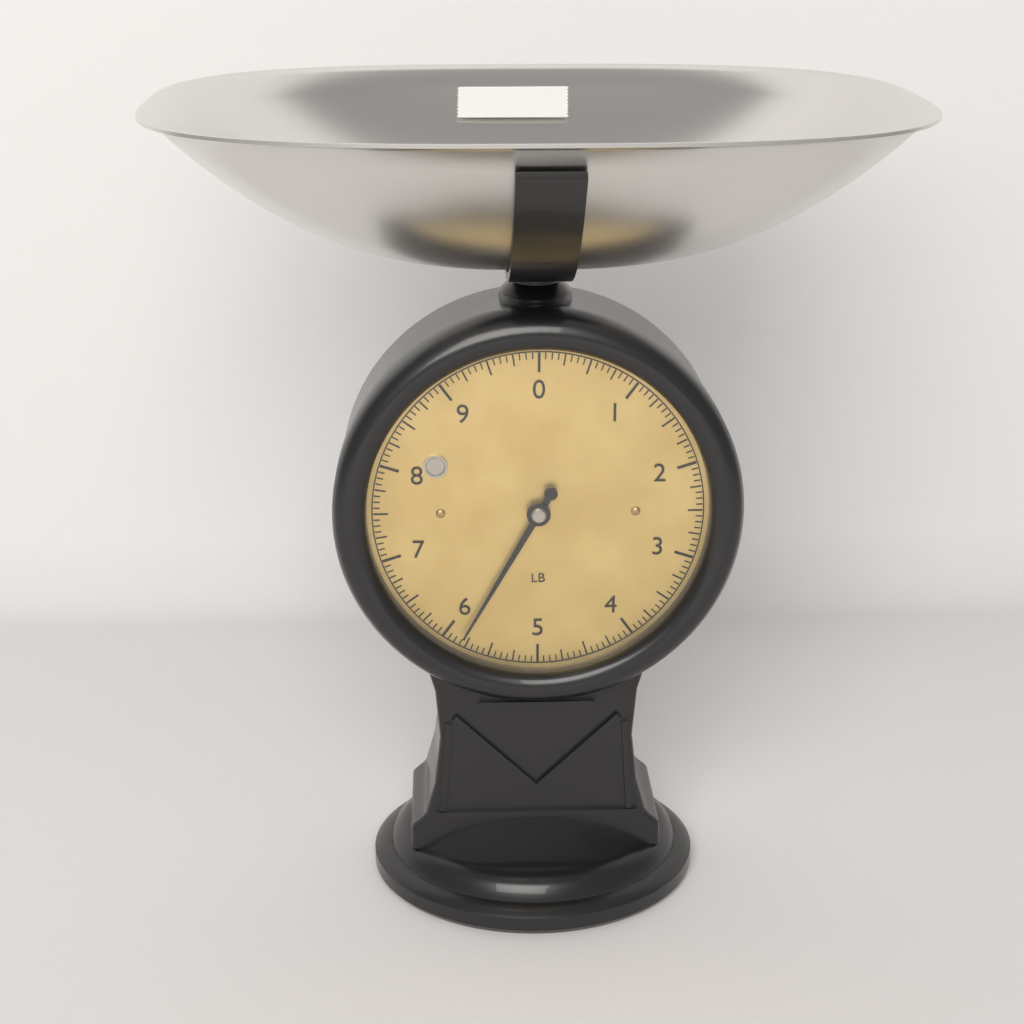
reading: 5.8125 lb
